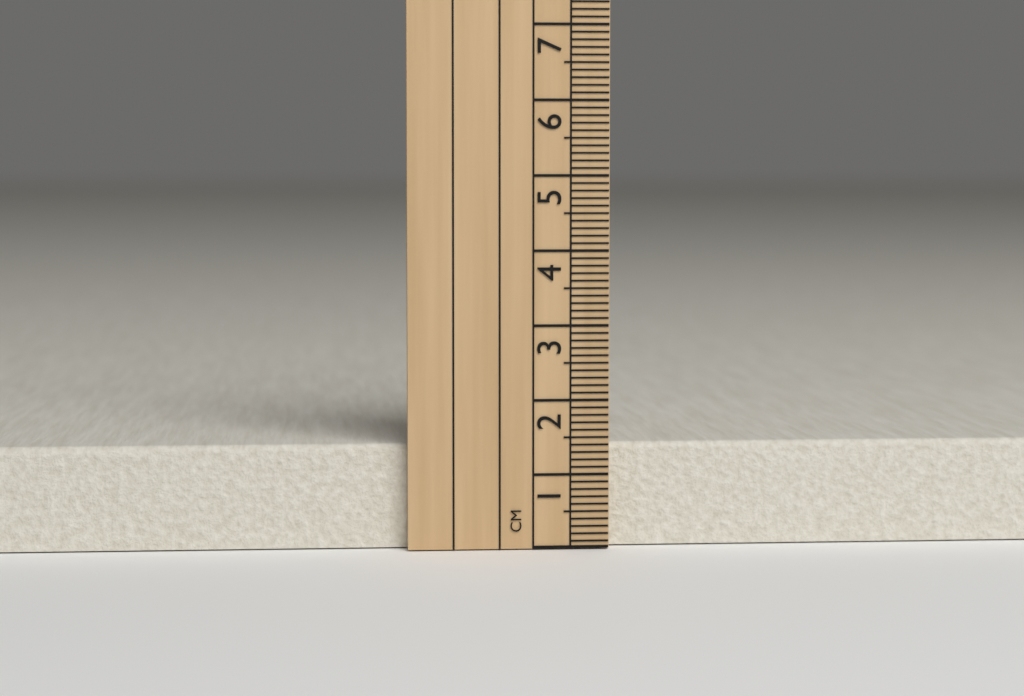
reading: 1.4 cm
